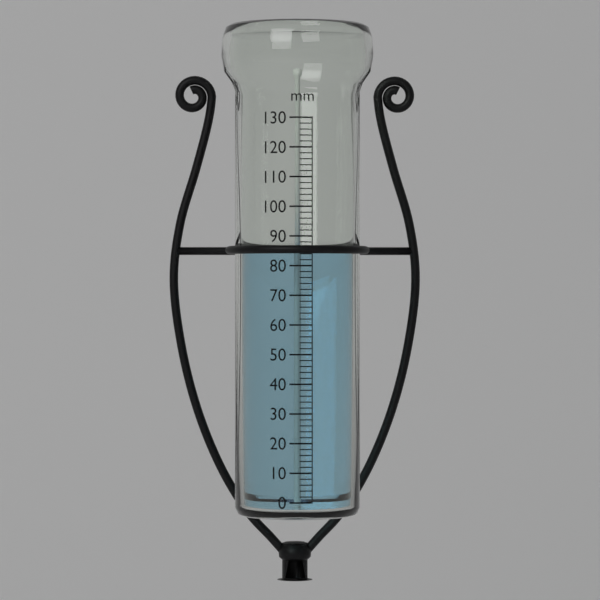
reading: 86 mm
